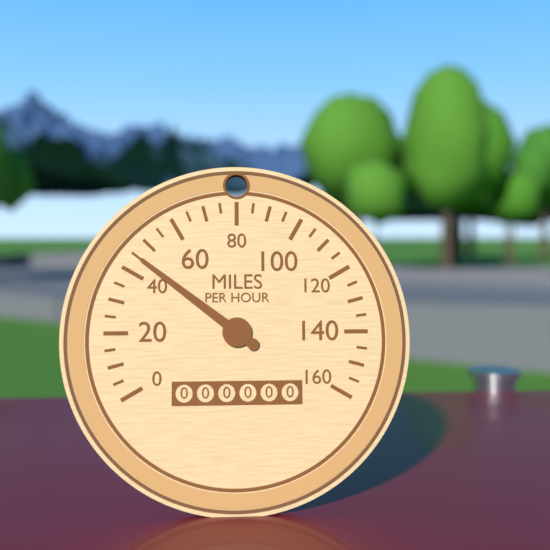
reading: 45 mph
